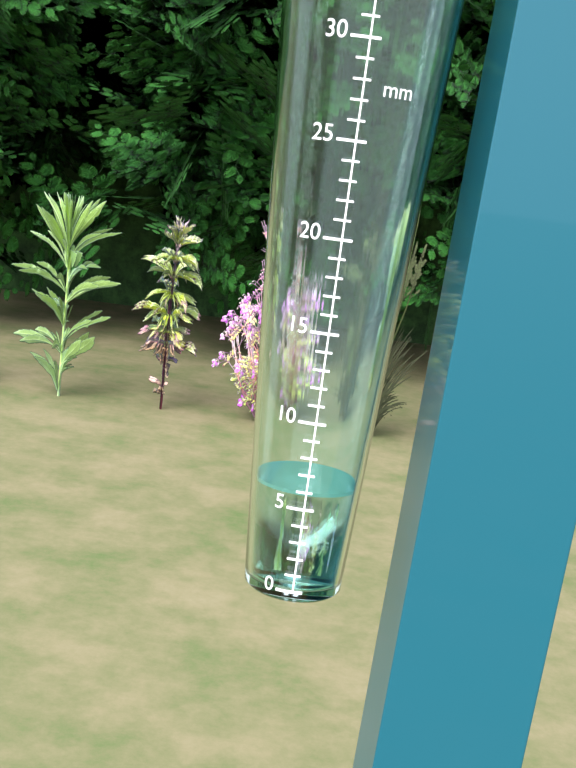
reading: 6 mm
